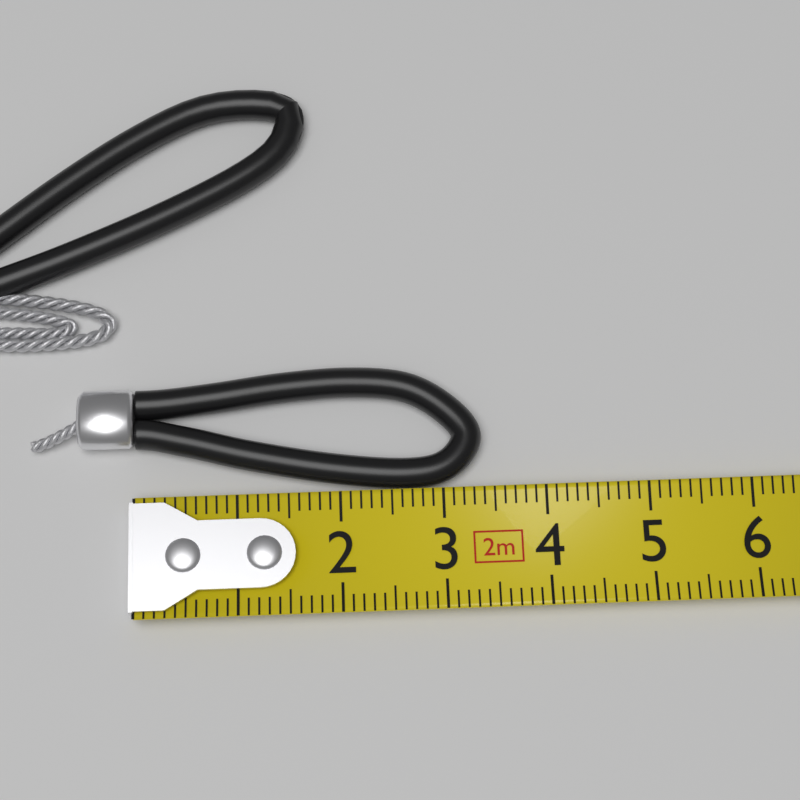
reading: 3.4 cm
